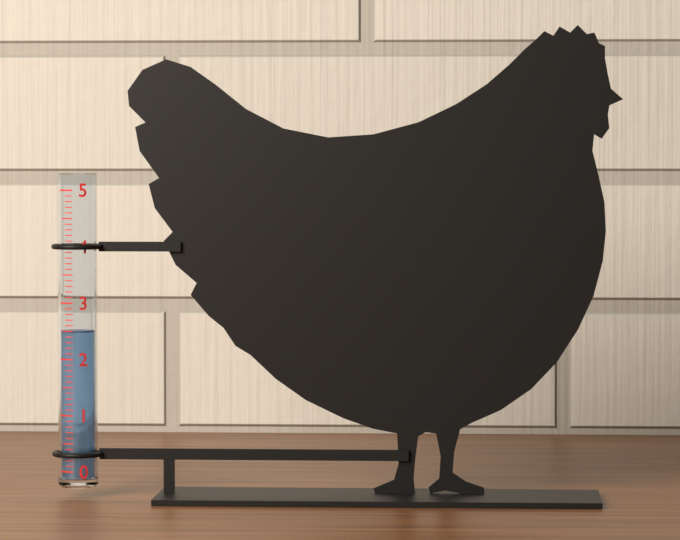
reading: 2.5 (no unit)
